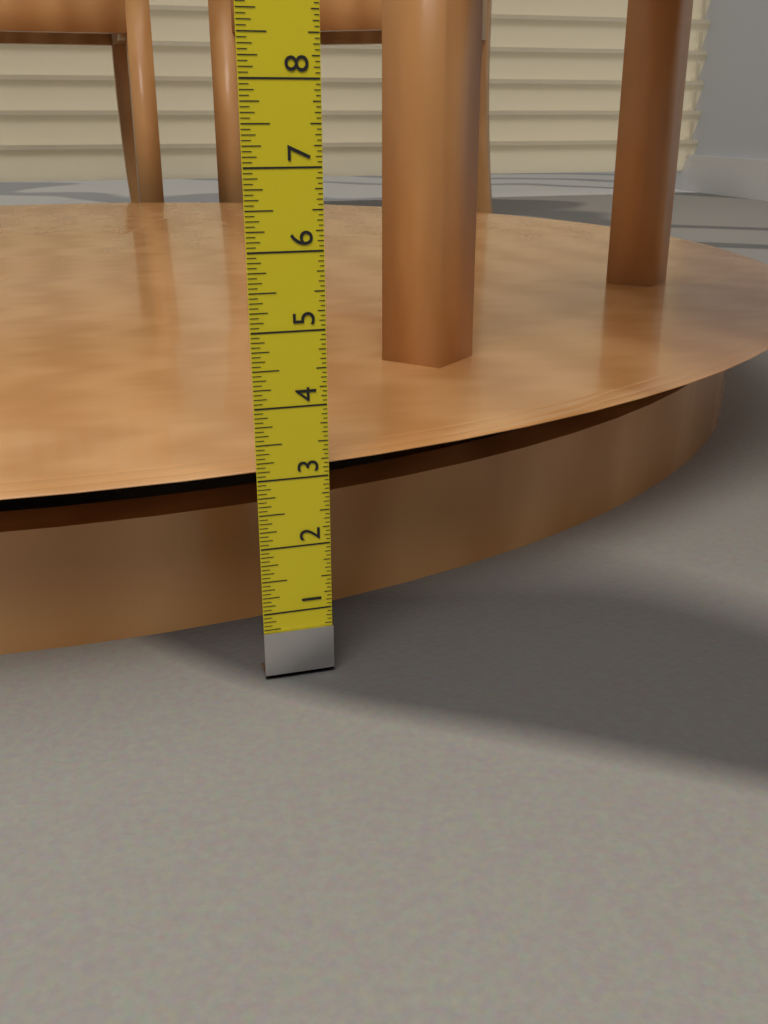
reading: 3.1250 in
